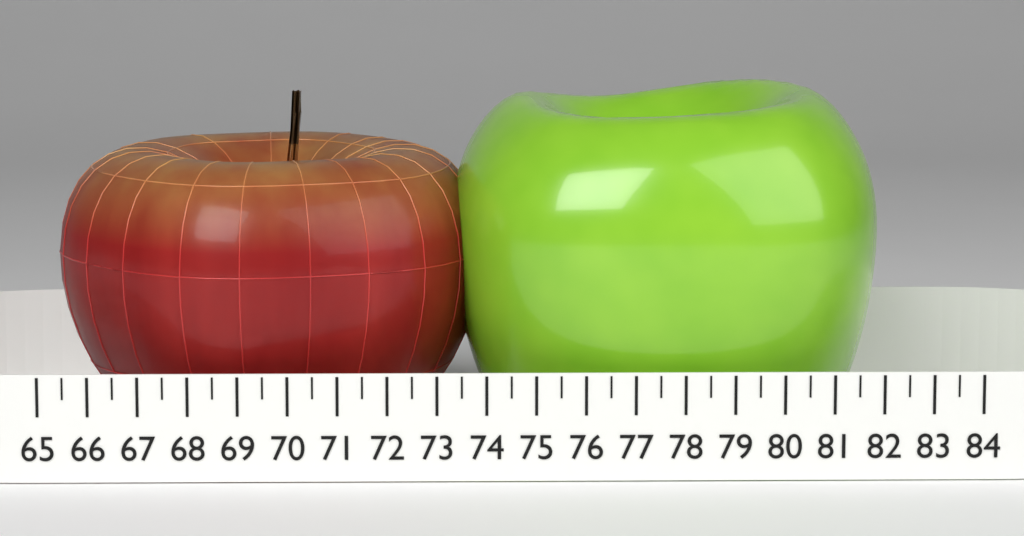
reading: 74.0 (no unit)
